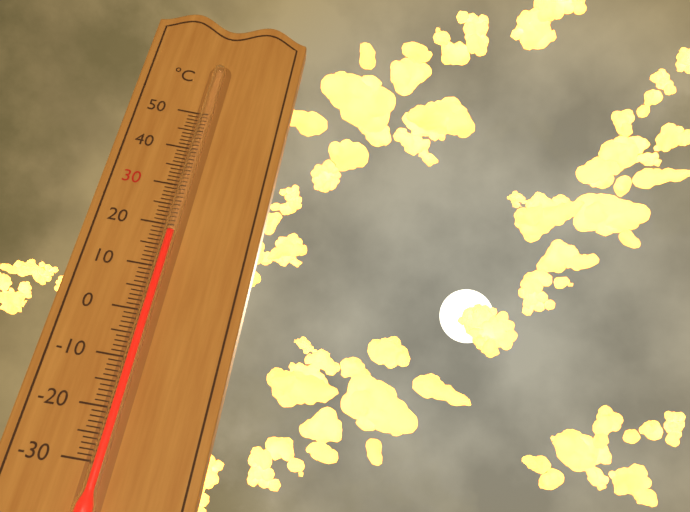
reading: 18 °C
